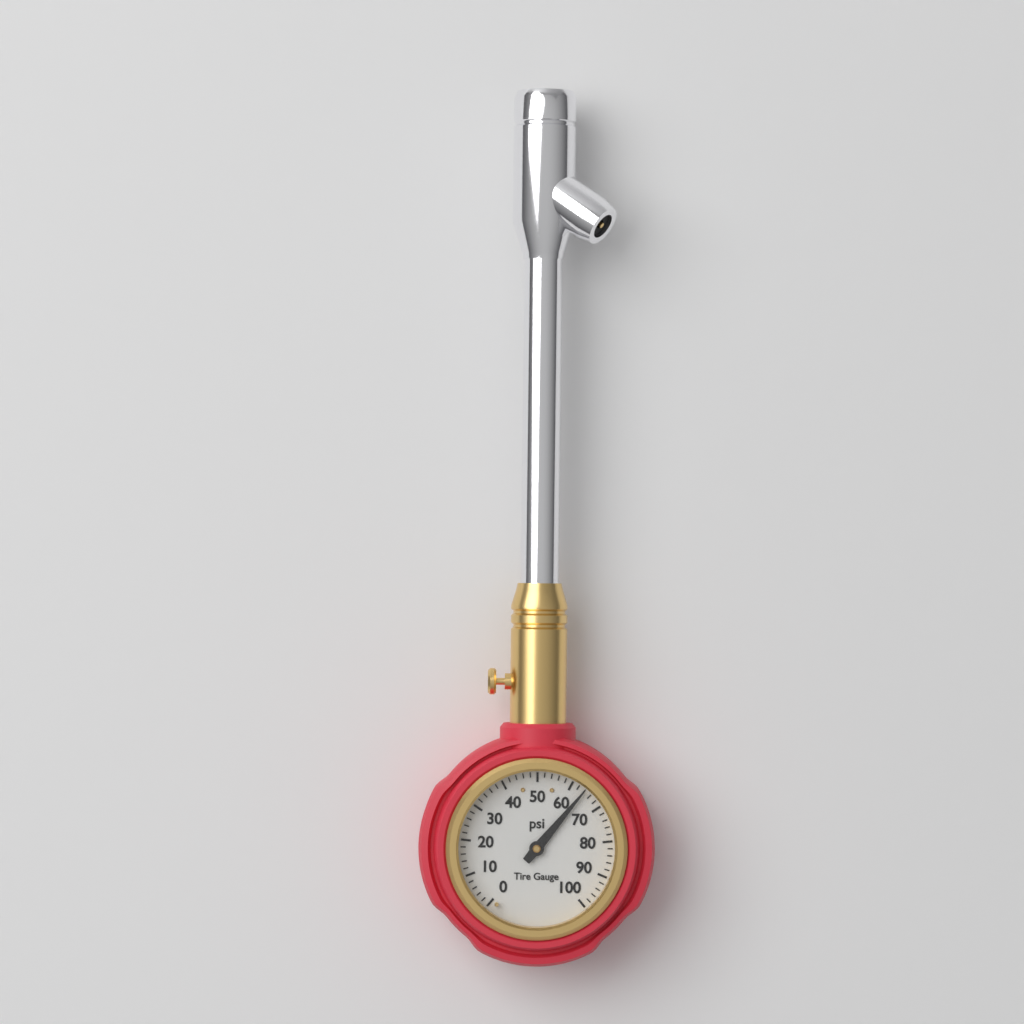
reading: 64 psi
